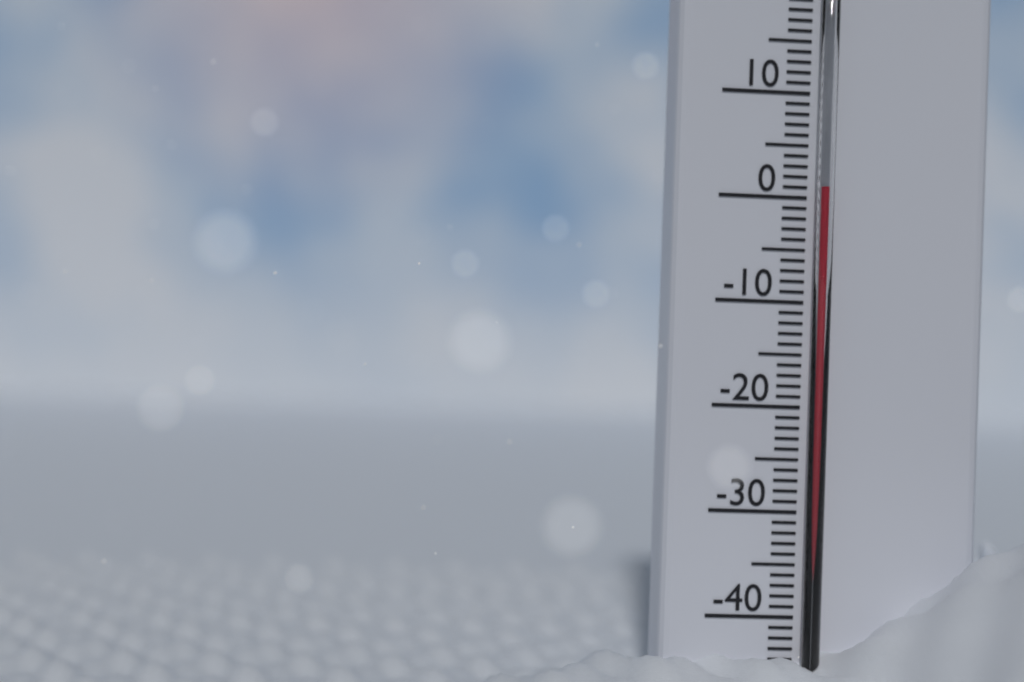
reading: 1 °C
